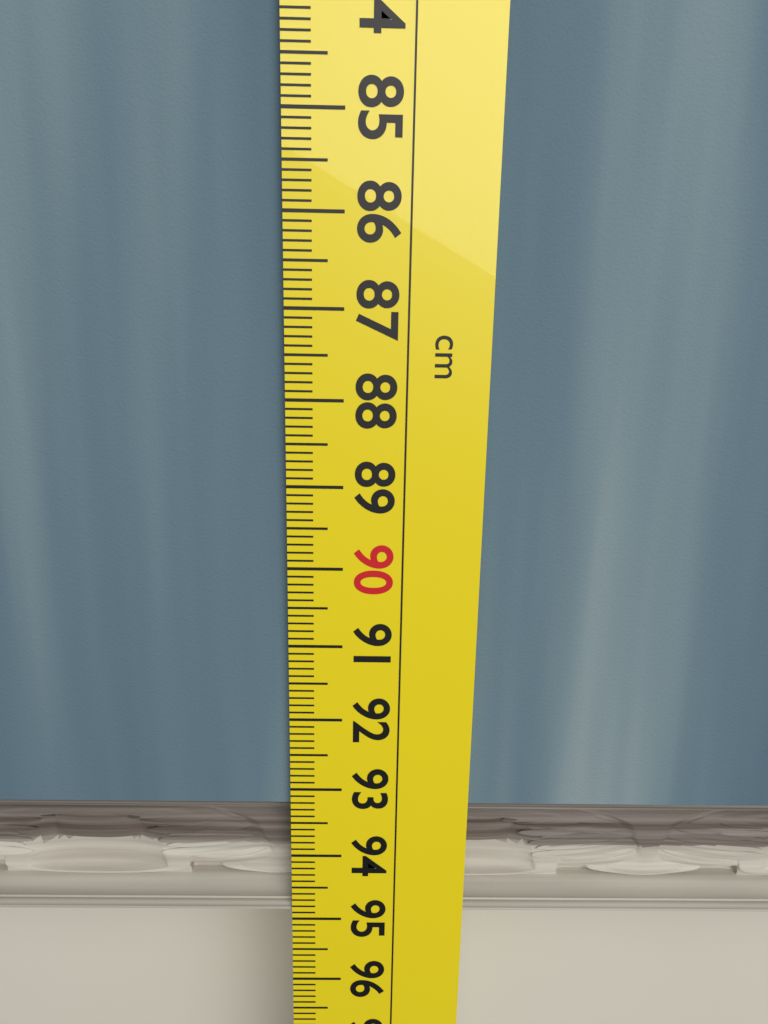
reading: 94.9 cm
